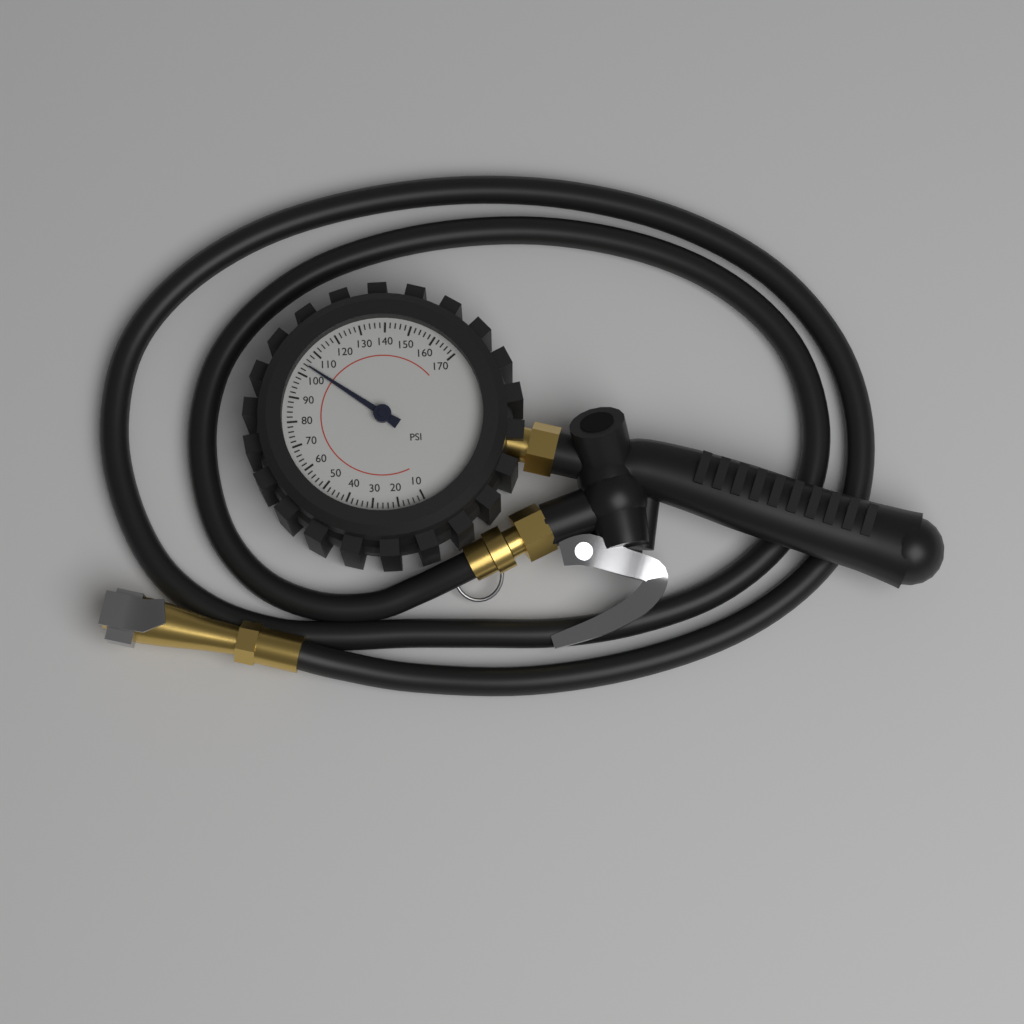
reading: 104 psi
